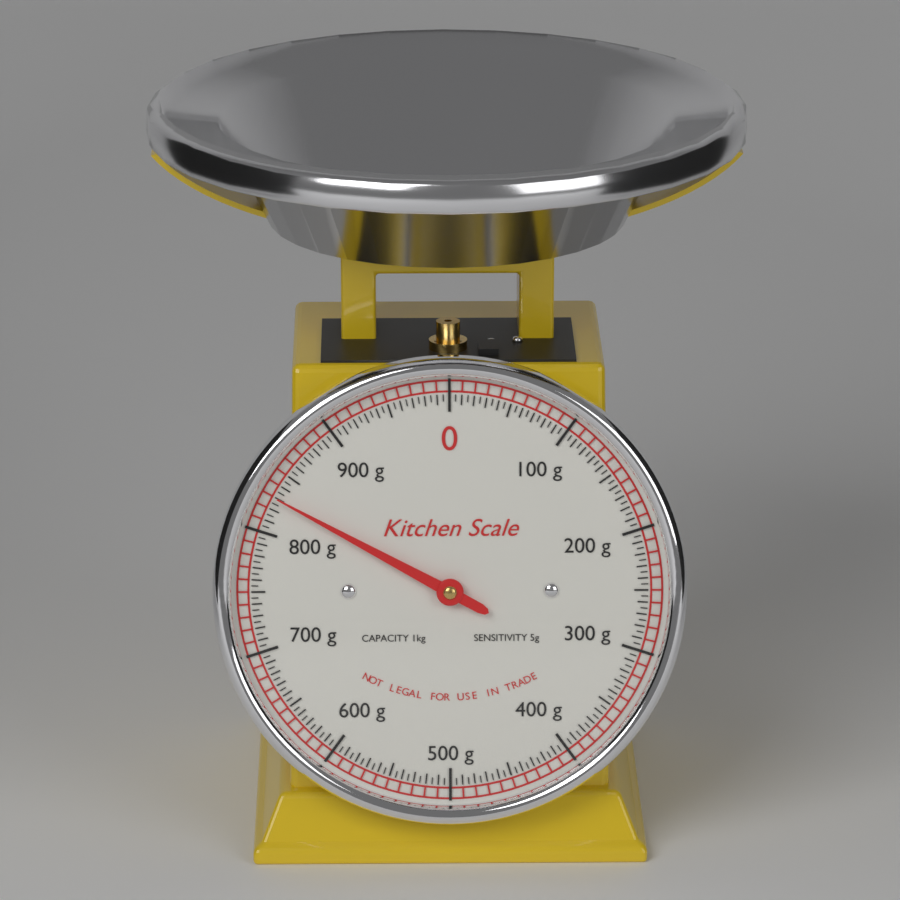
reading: 830 g
